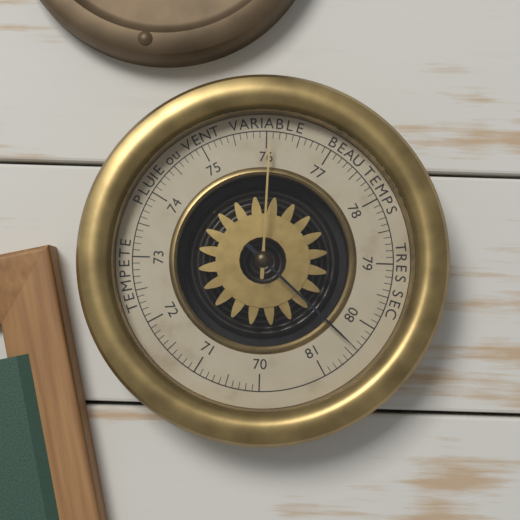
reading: 80.4 (no unit)
